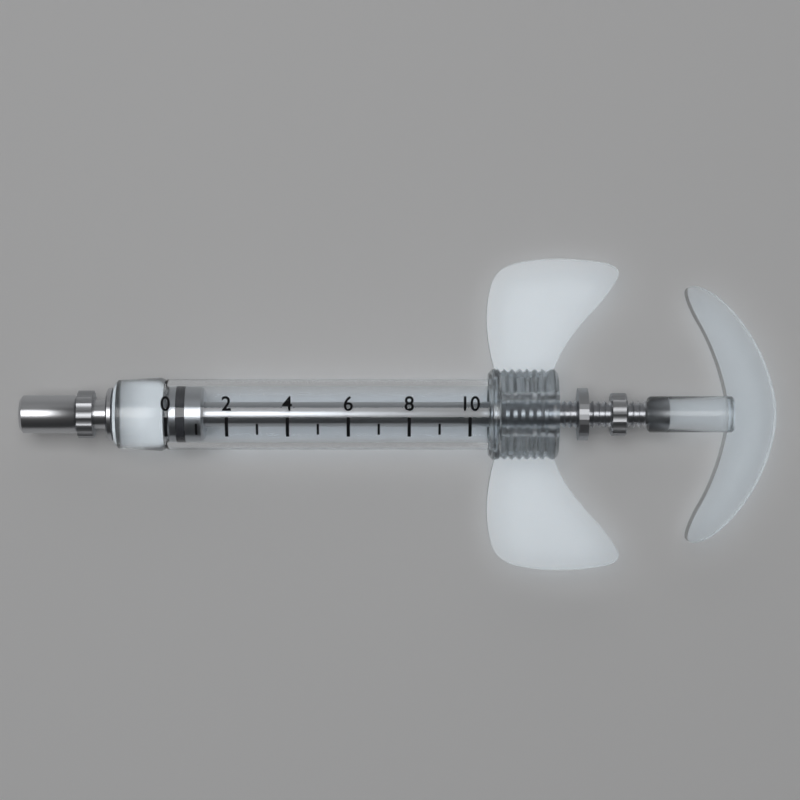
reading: 0 (no unit)
